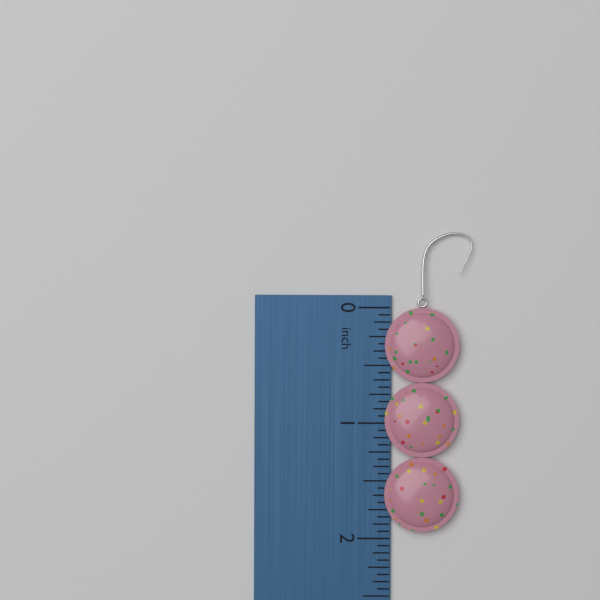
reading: 1.9375 inch
